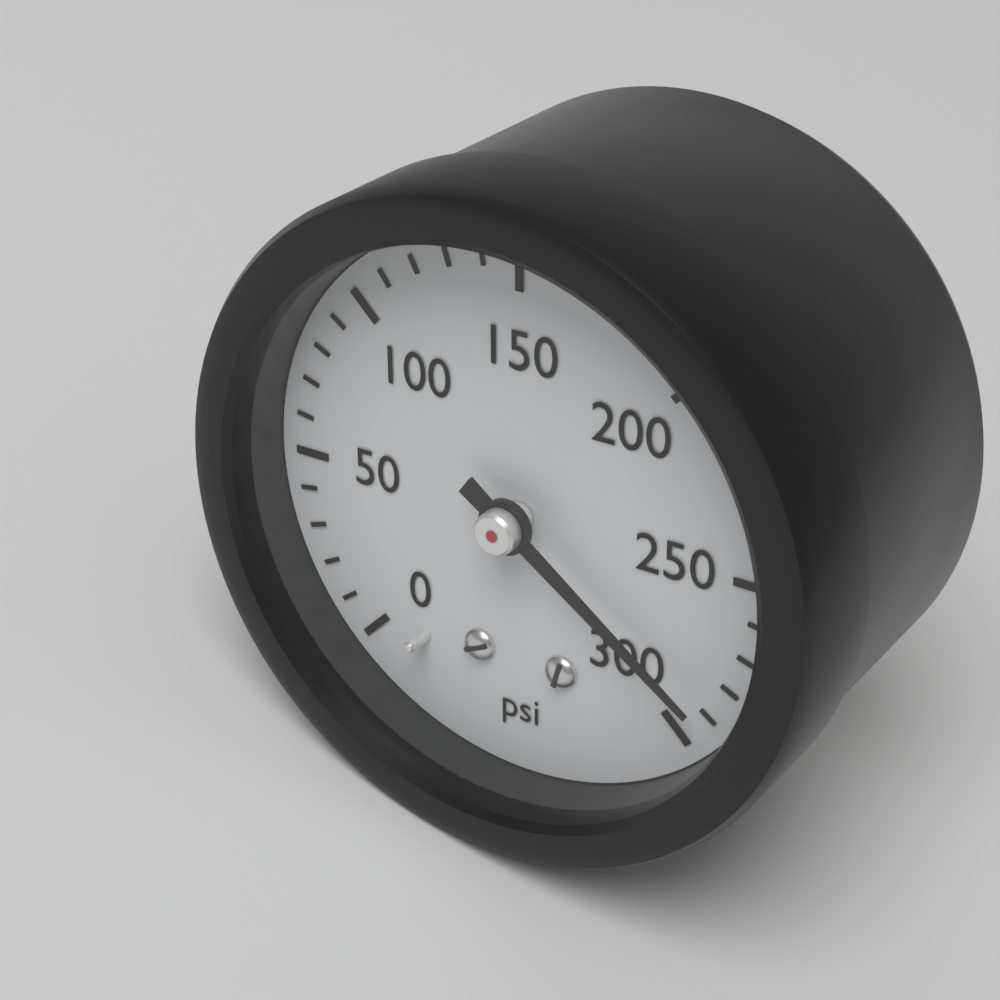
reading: 290 psi
